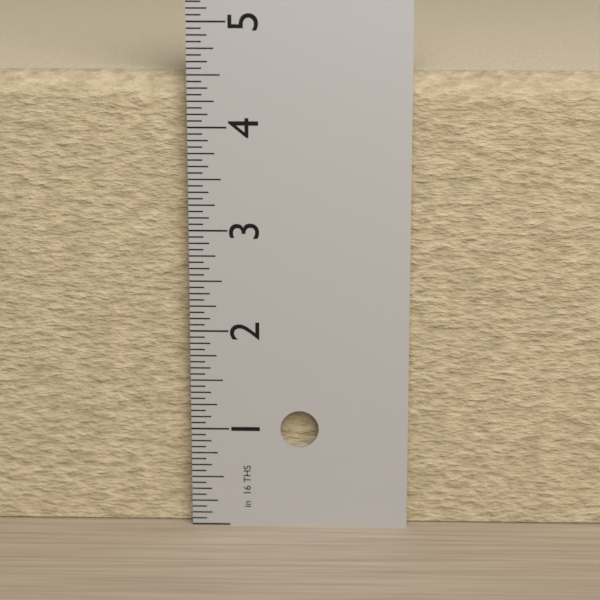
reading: 4.5000 in
